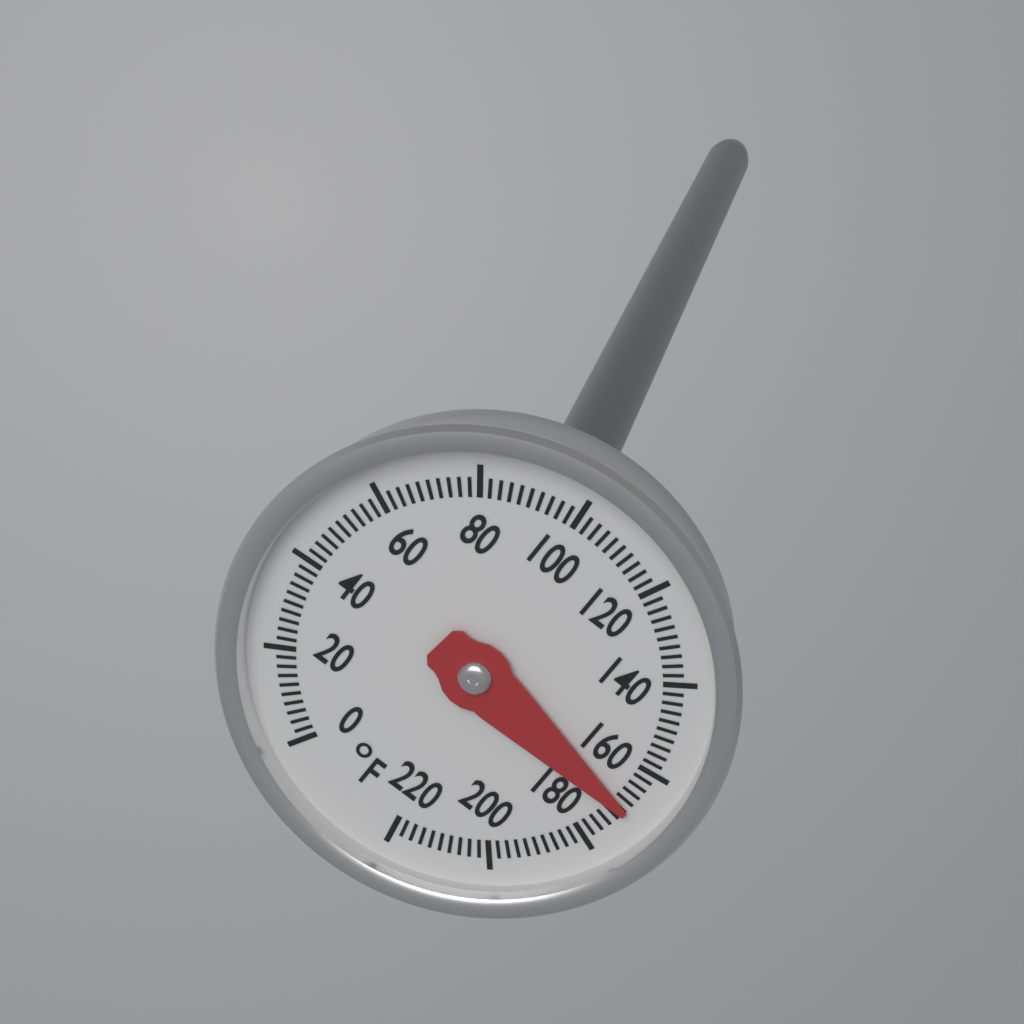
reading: 170 °F
